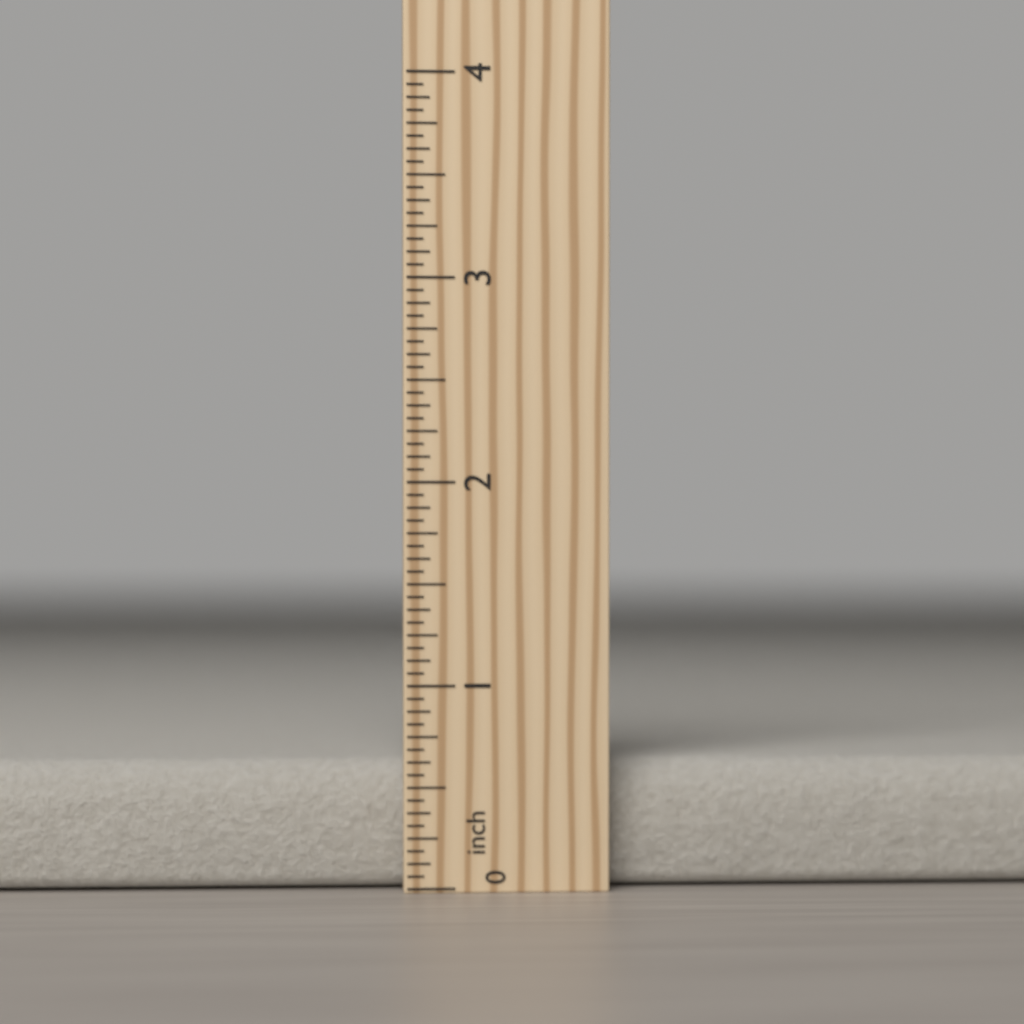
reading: 0.6250 inch
